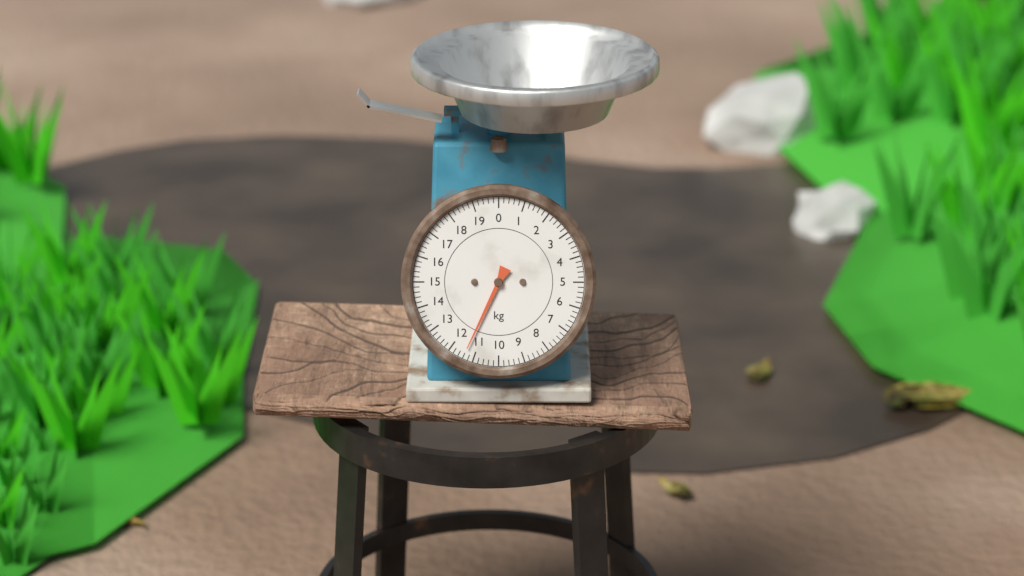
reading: 11.4 kg
